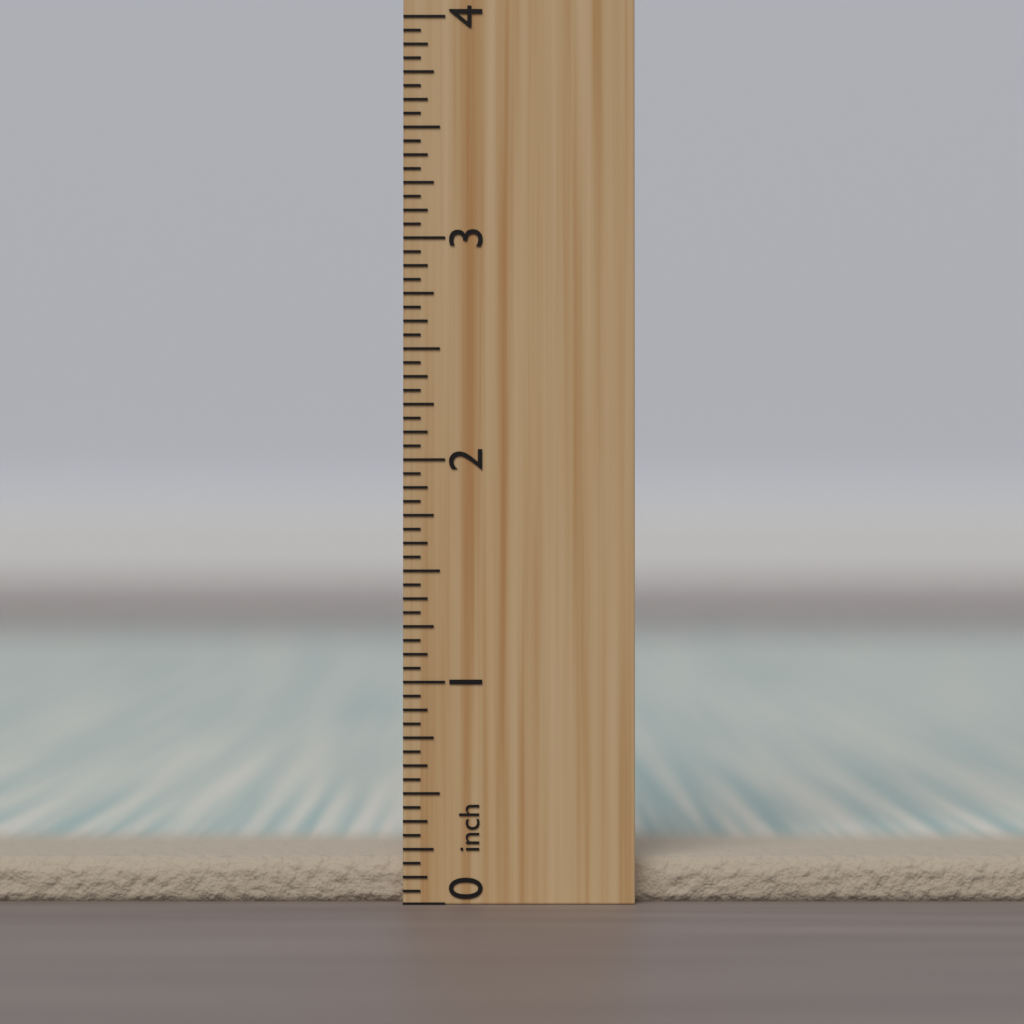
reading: 0.2000 inch
